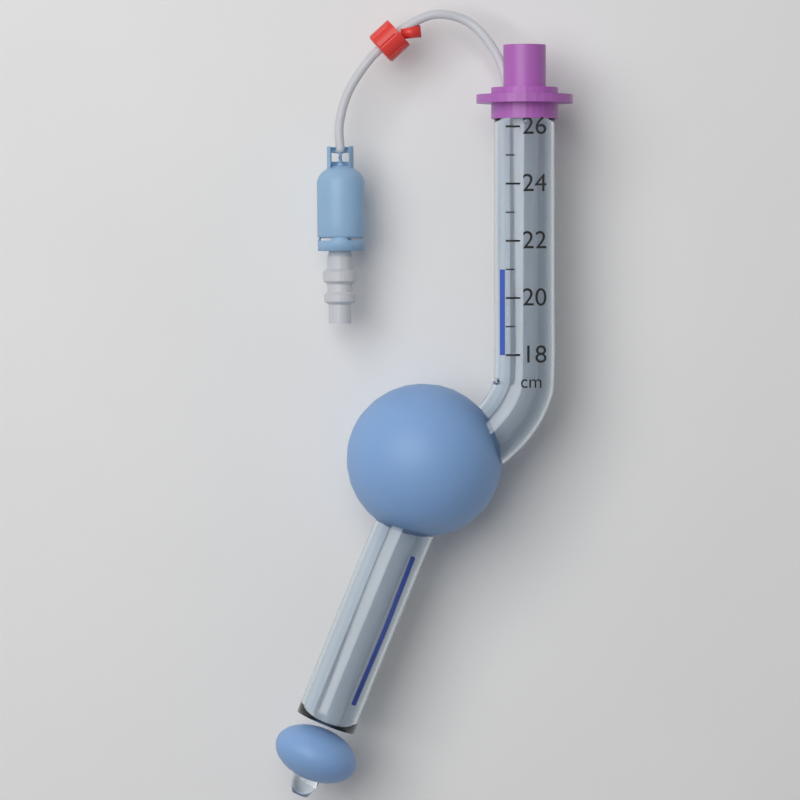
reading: 21 cm
